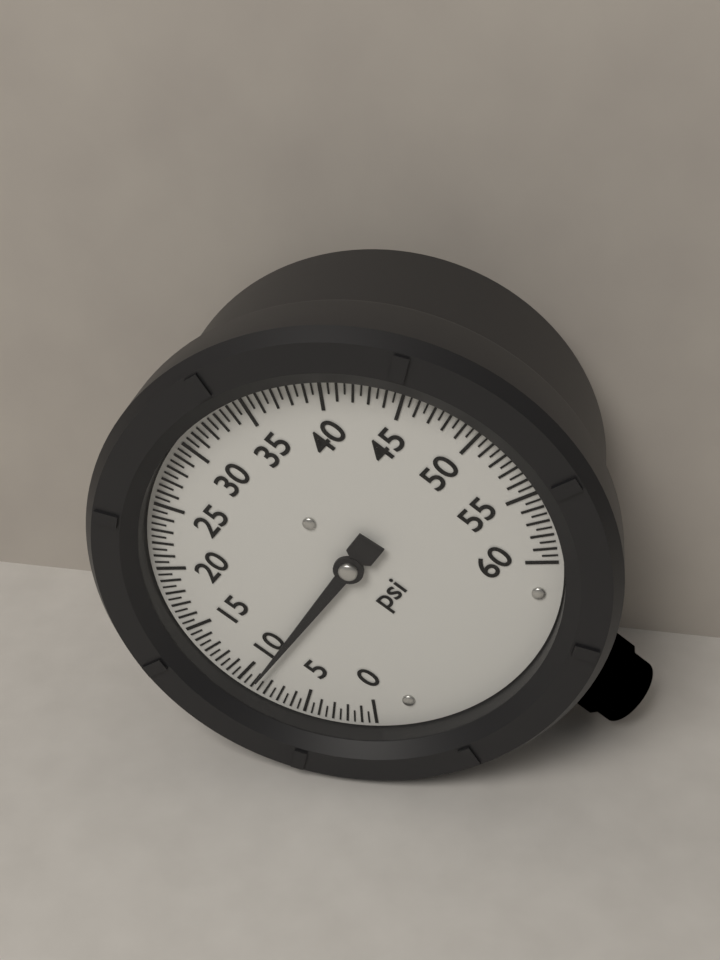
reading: 9.0 psi
